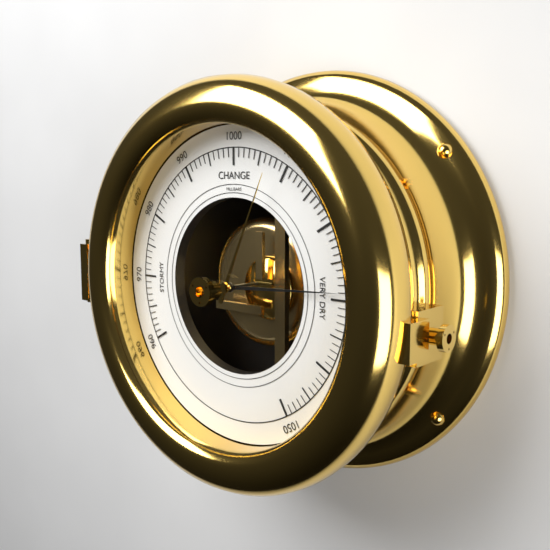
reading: 1029 mbar
